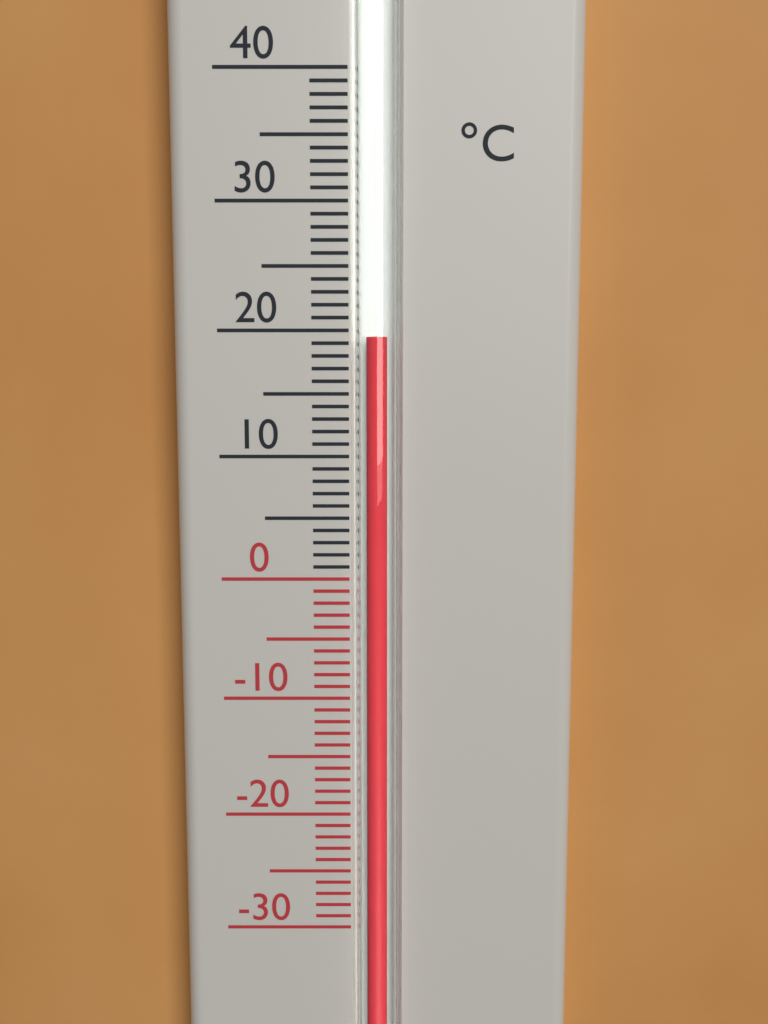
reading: 19.5 °C
